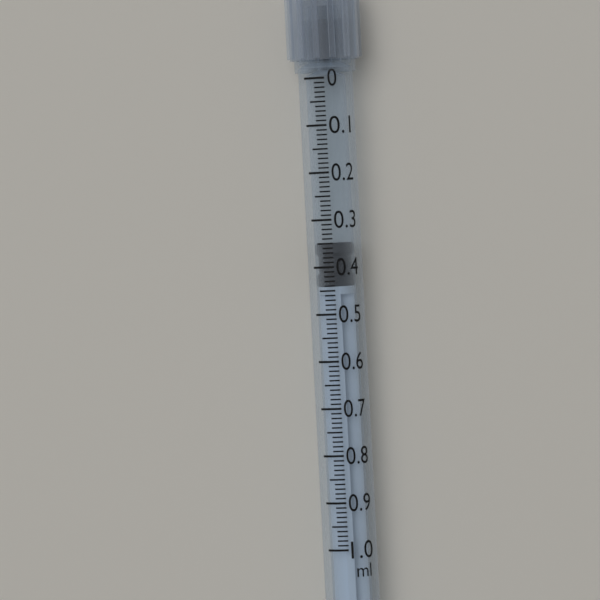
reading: 0.35 ml
